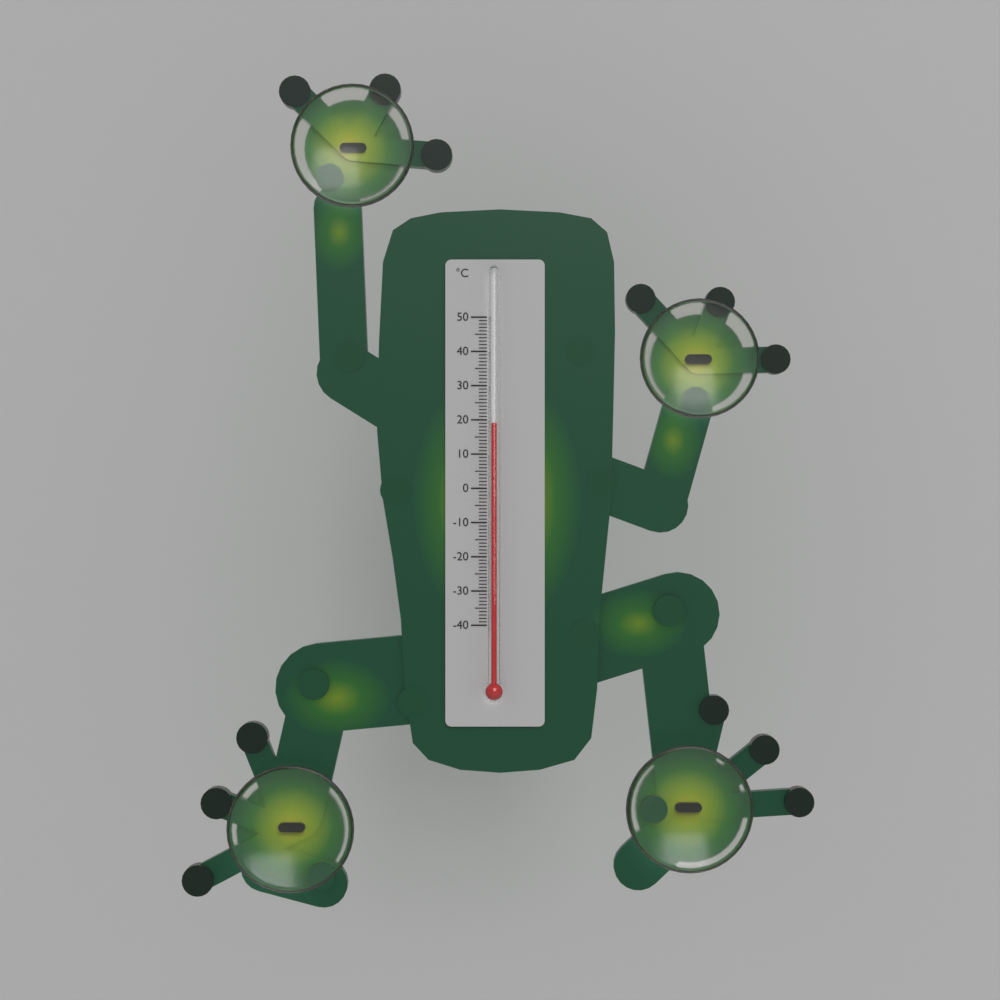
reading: 19 °C
